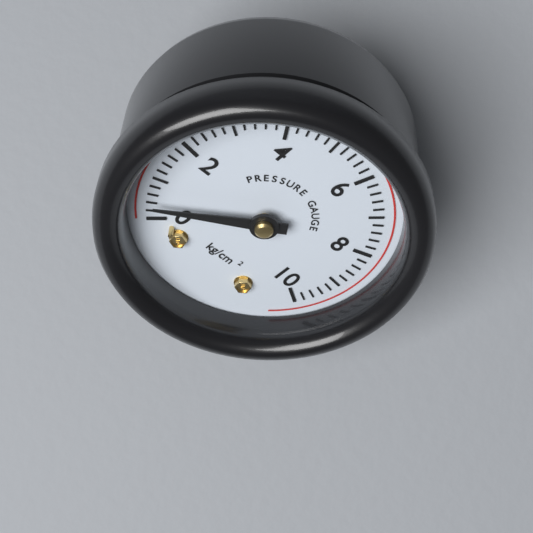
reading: 0.4 kg/cm²
